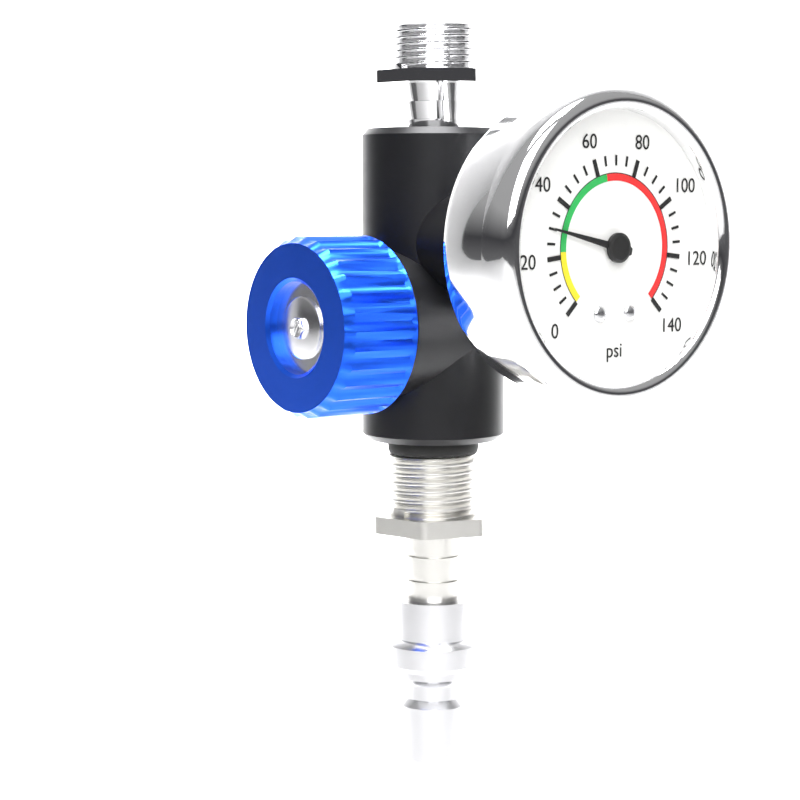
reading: 30 psi
